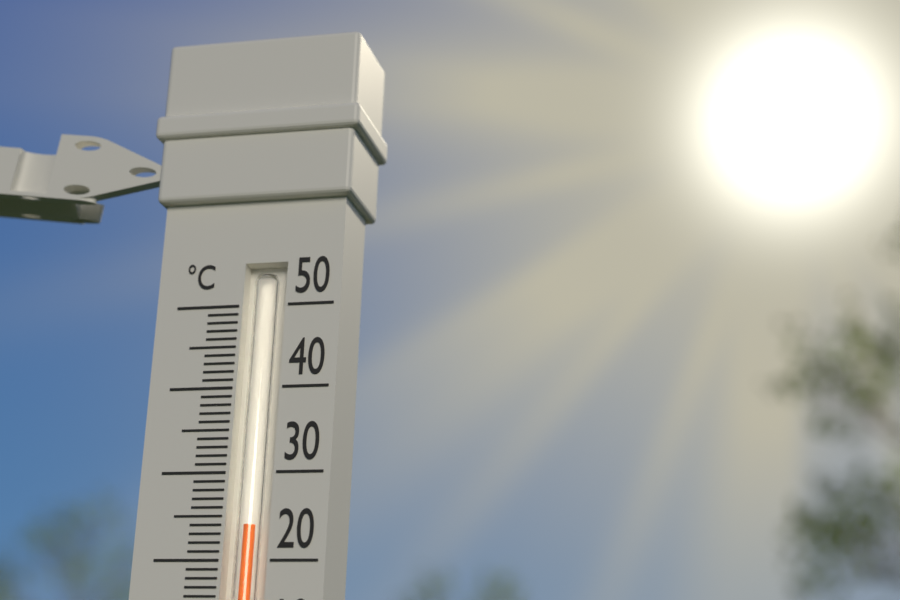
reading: 24 °C
